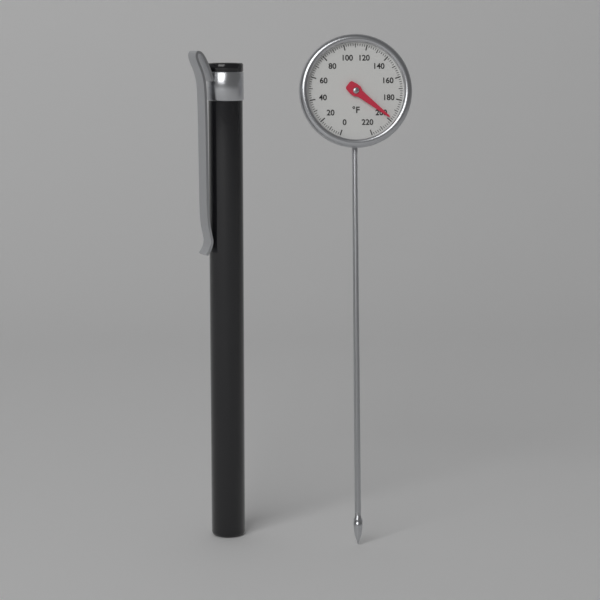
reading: 198 °F
